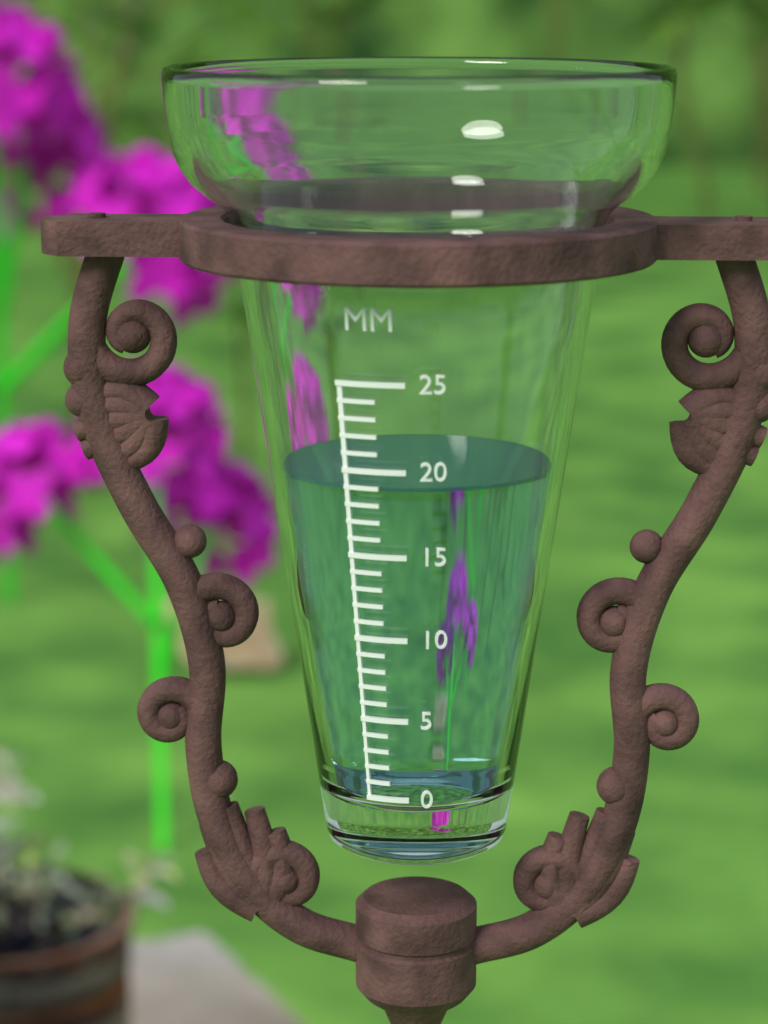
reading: 19 mm
